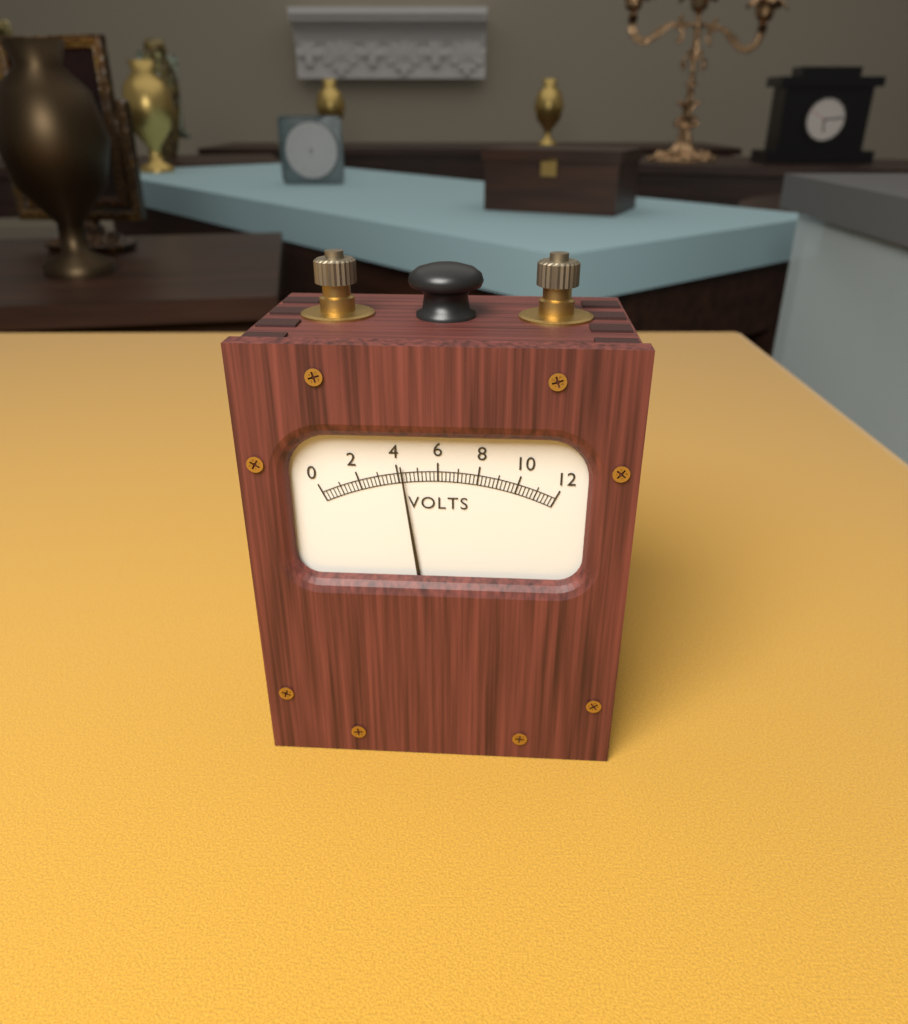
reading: 4.2 V
